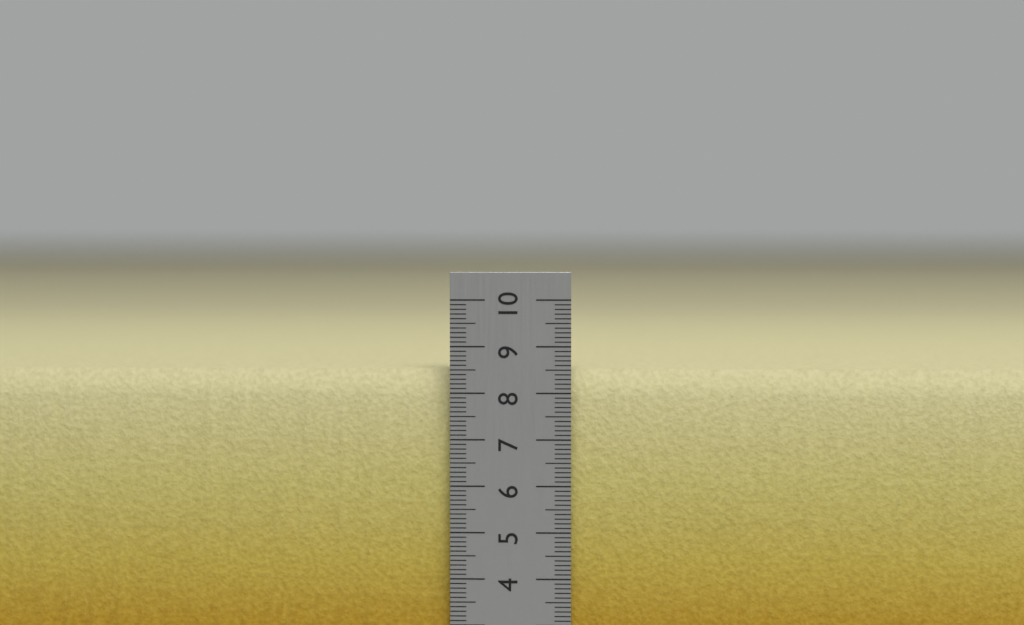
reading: 8.5 cm
